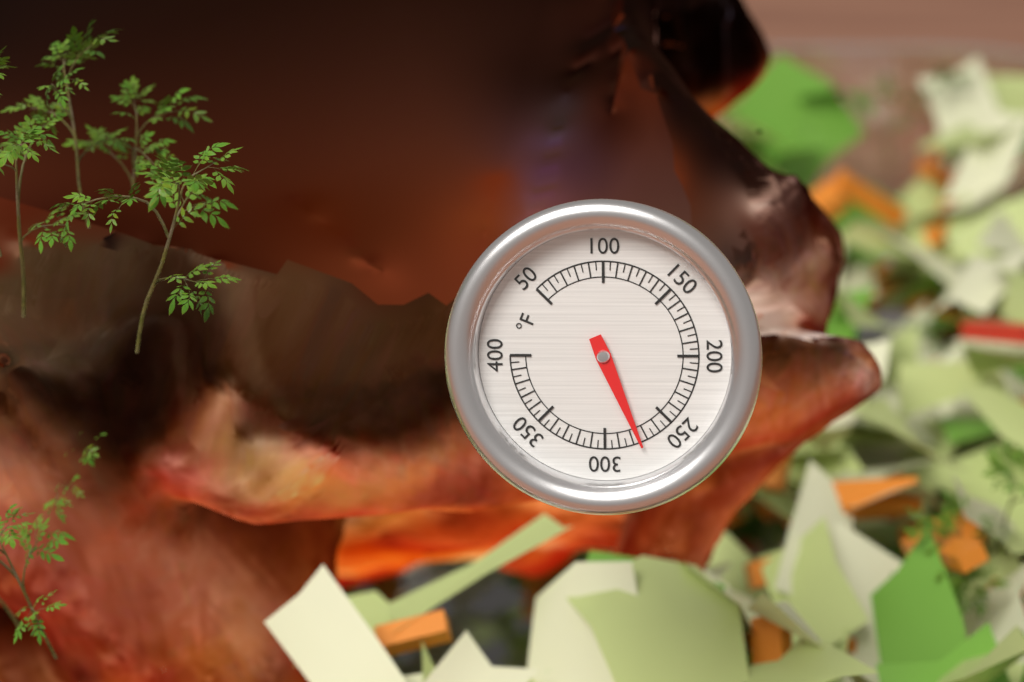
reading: 275 °F
